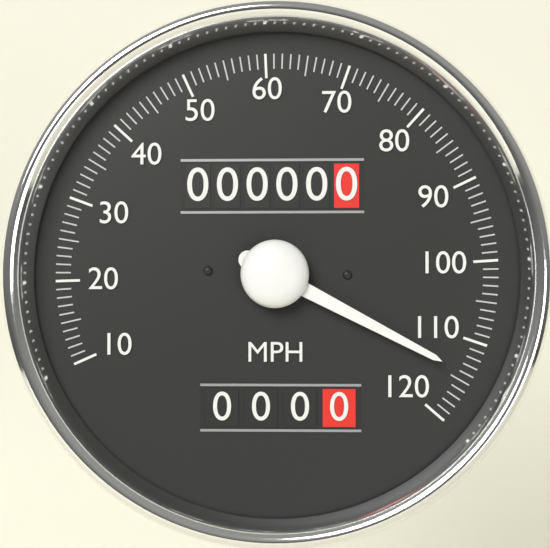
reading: 114 MPH
